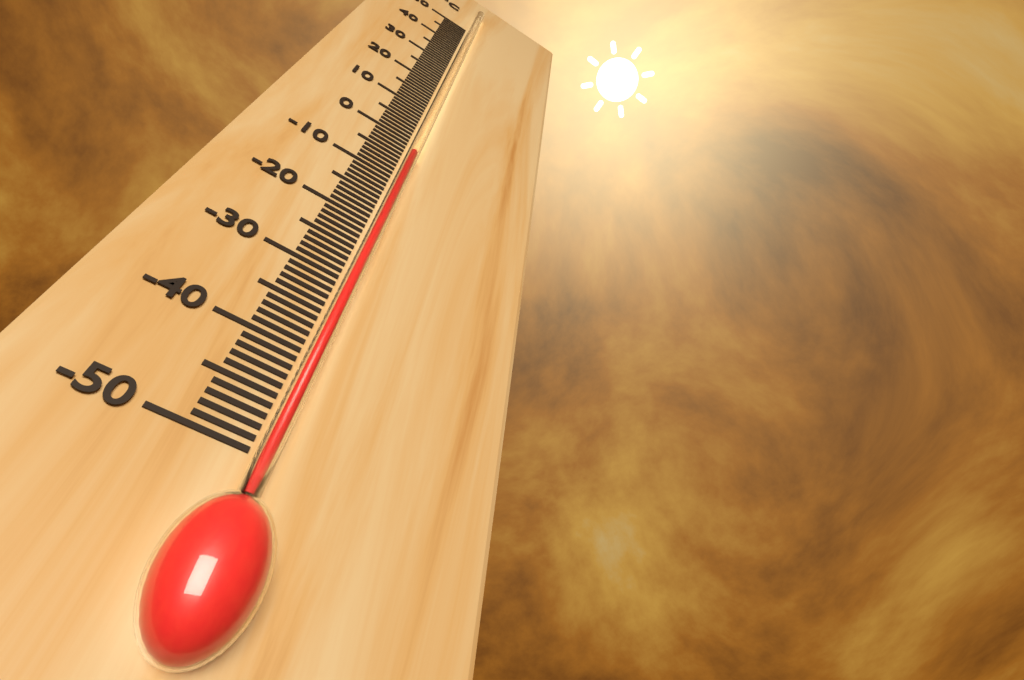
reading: -4 °C
